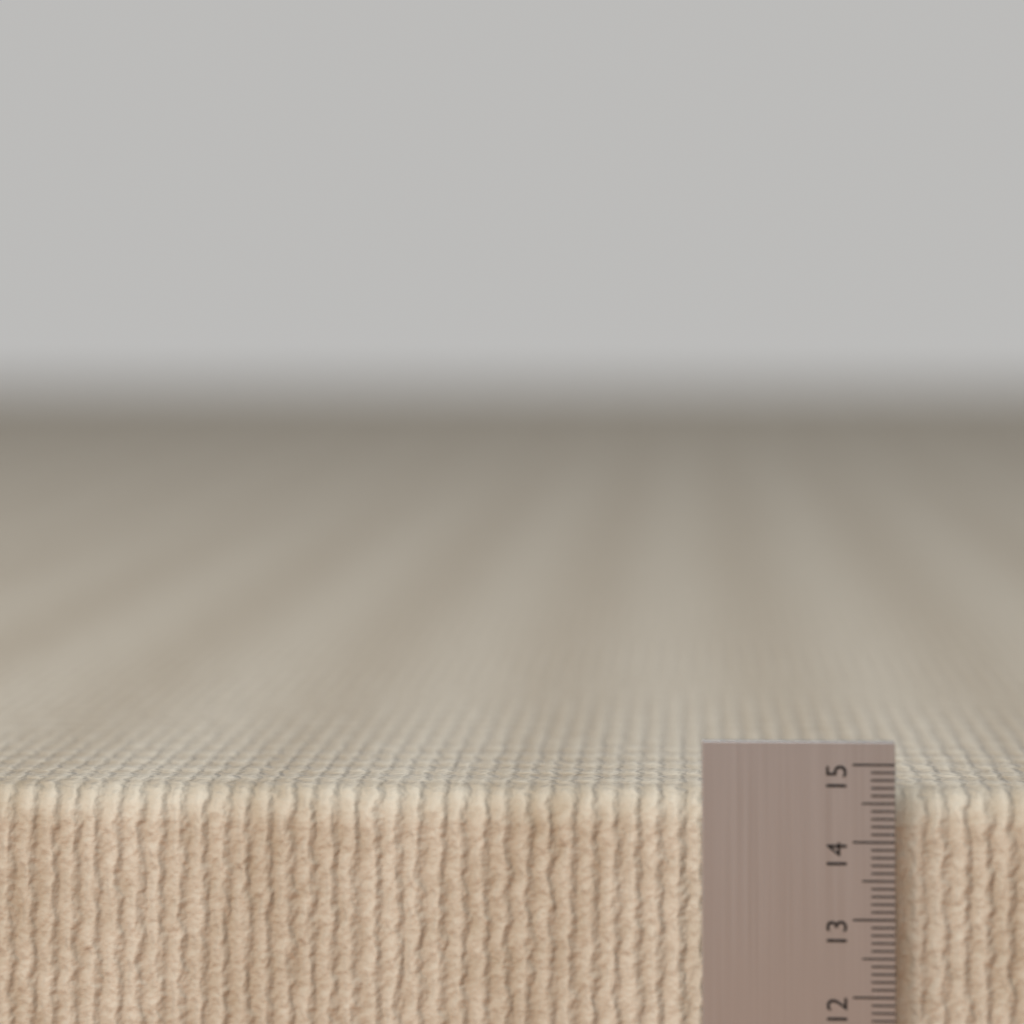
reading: 14.6 cm
